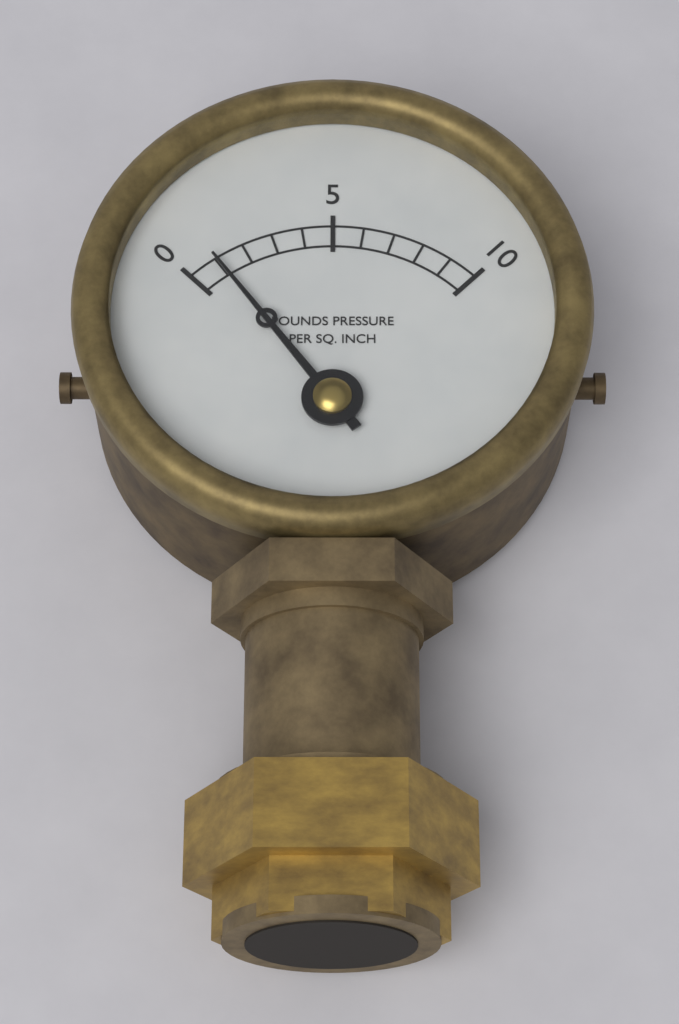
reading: 1 psi
